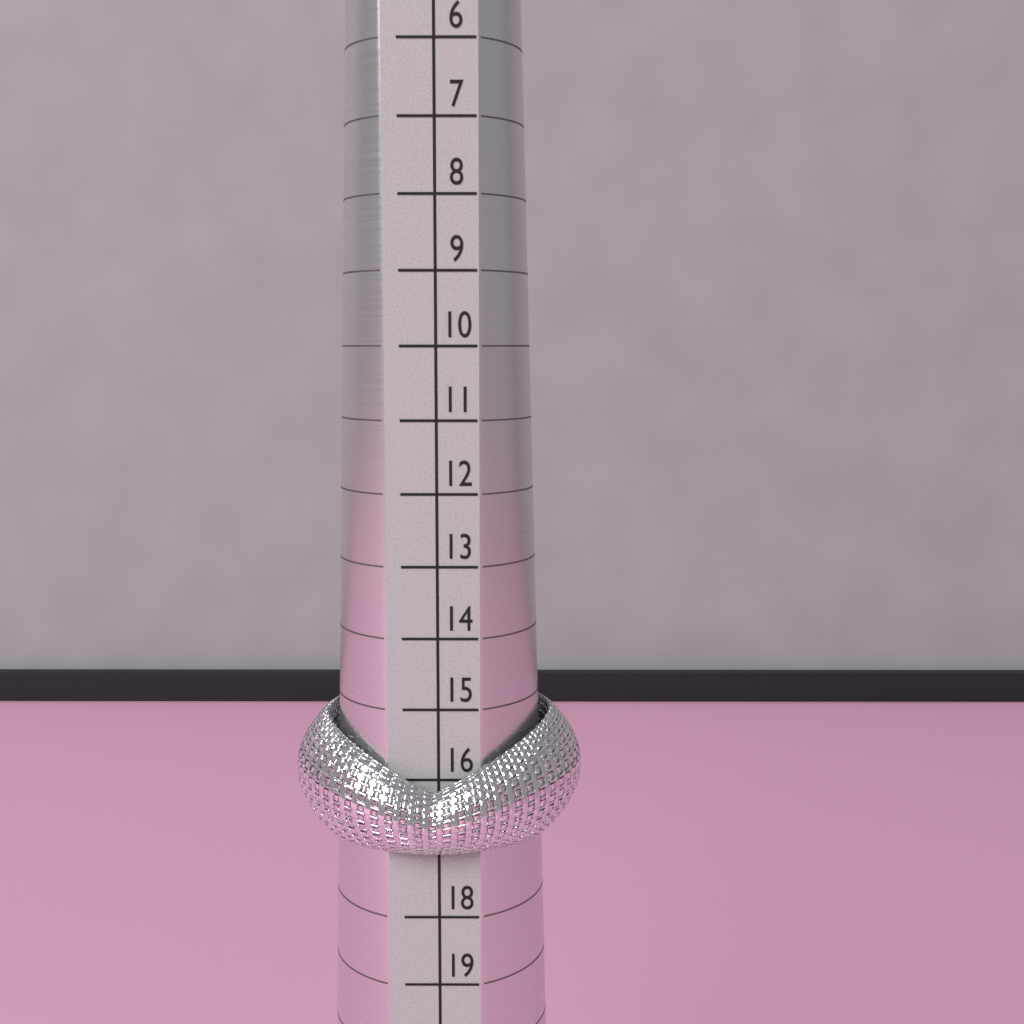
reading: 17 (no unit)
